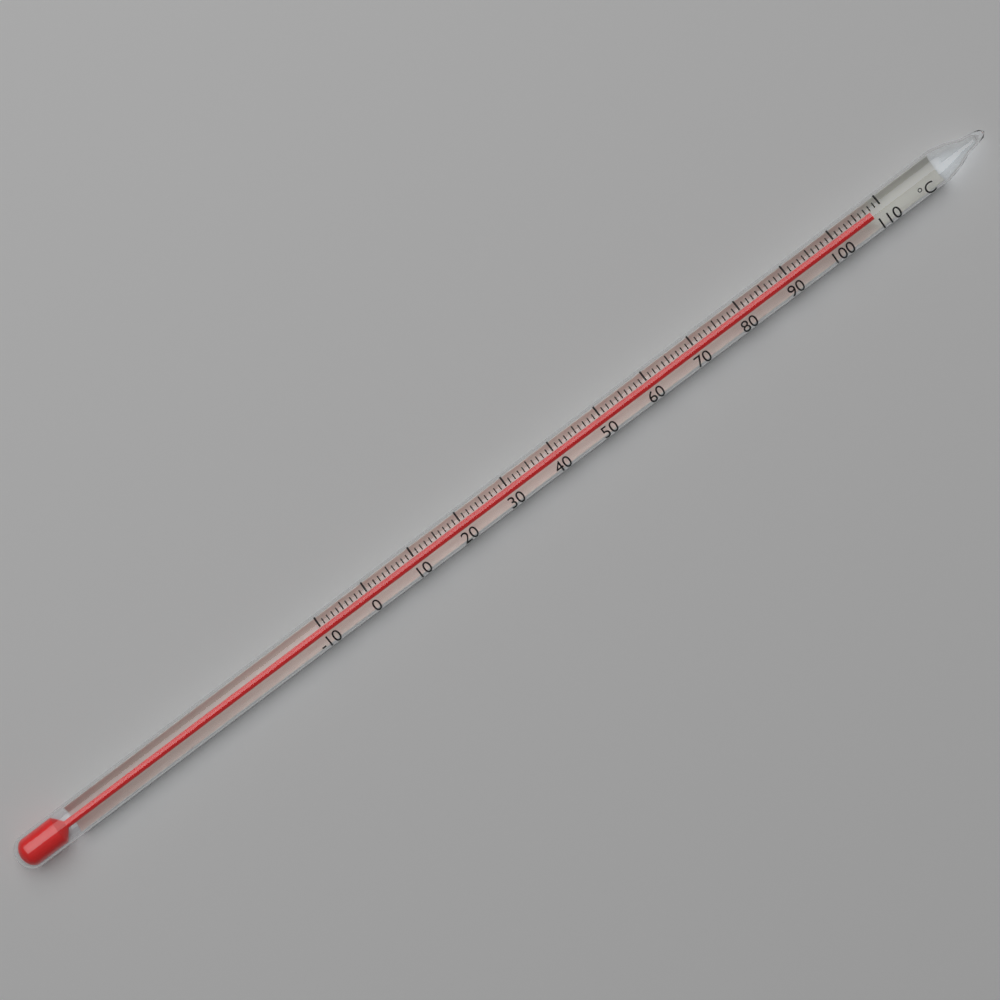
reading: 108 °C
